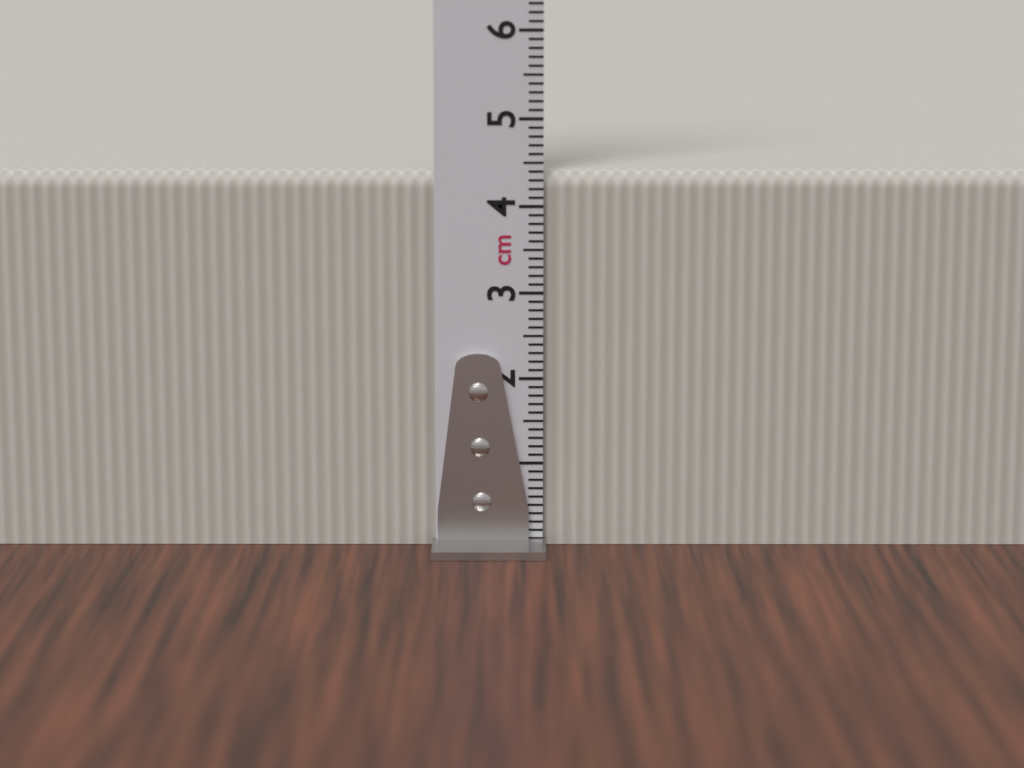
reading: 4.4 cm
